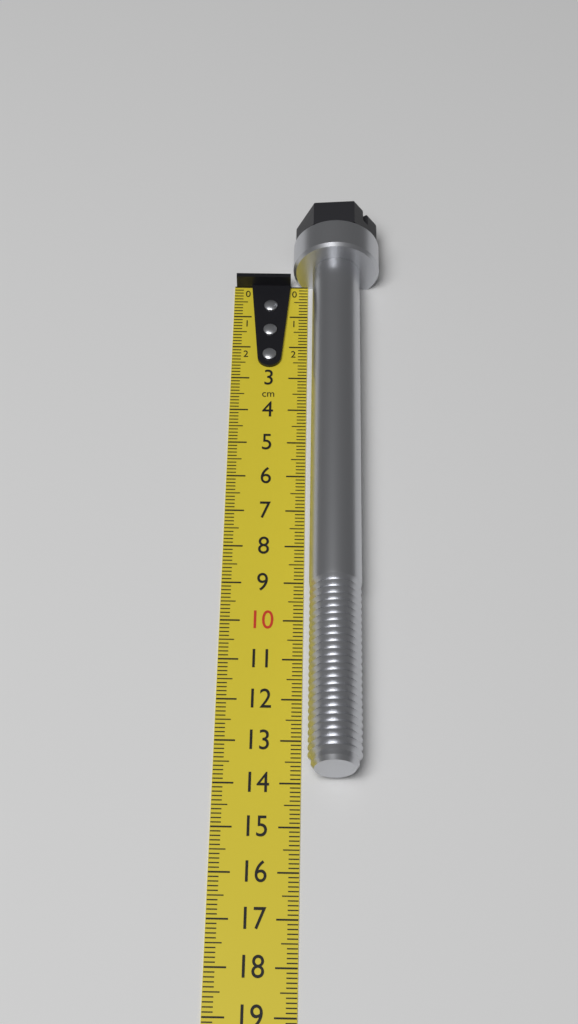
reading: 13.9 cm
